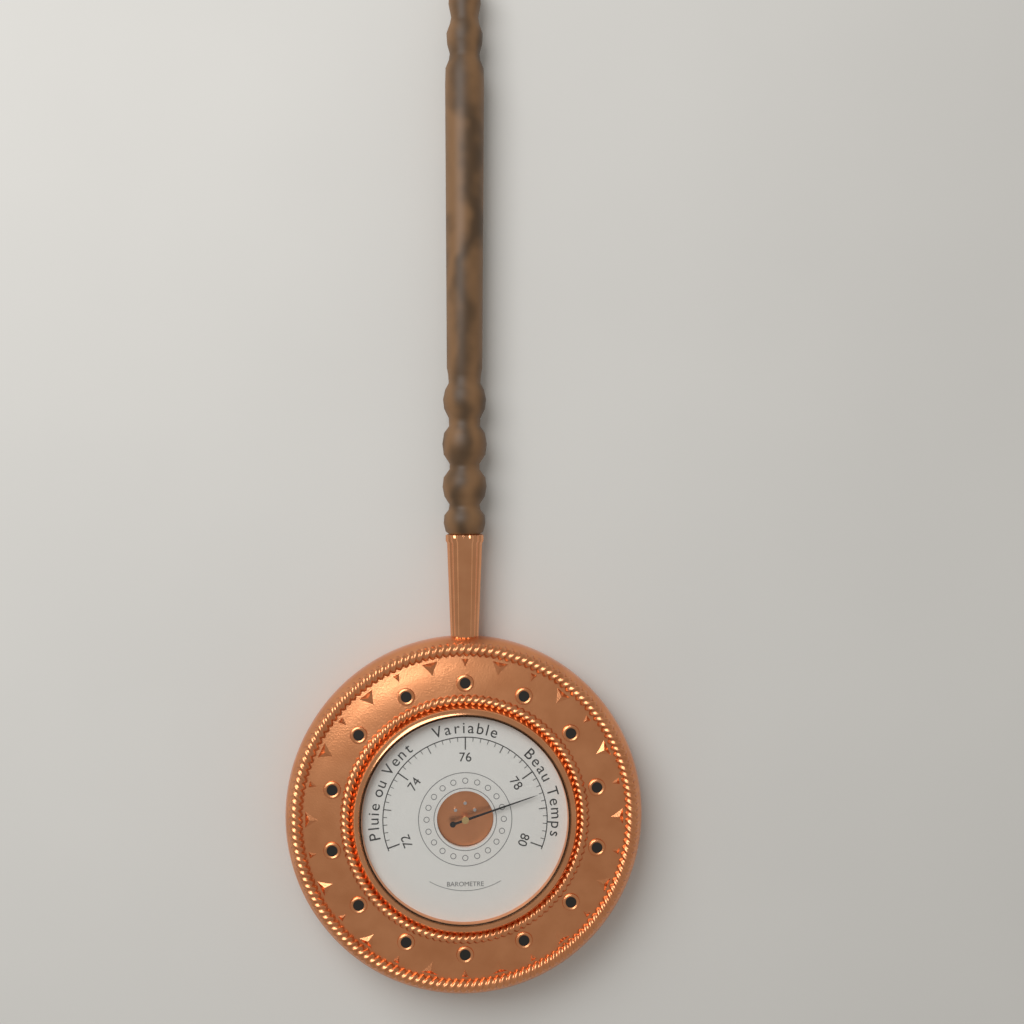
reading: 78.6 (no unit)
